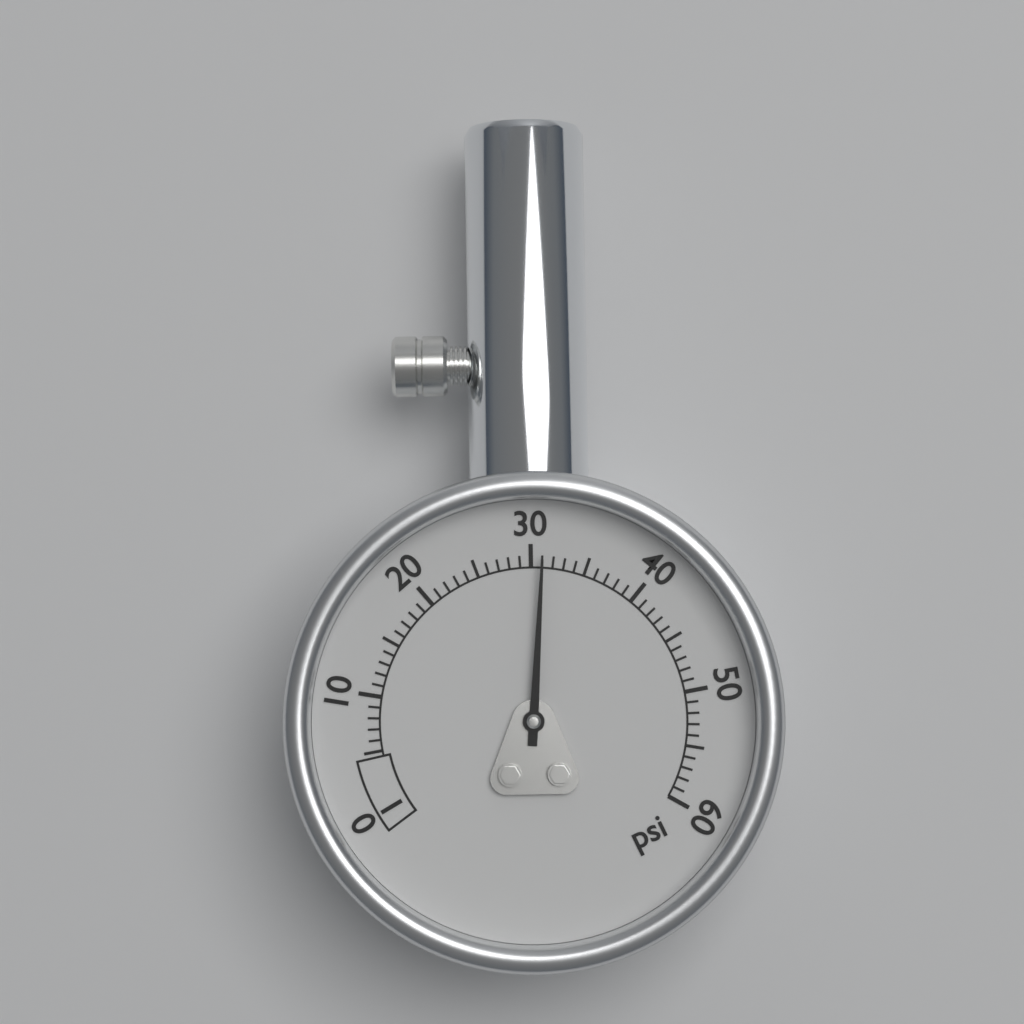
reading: 31 psi
